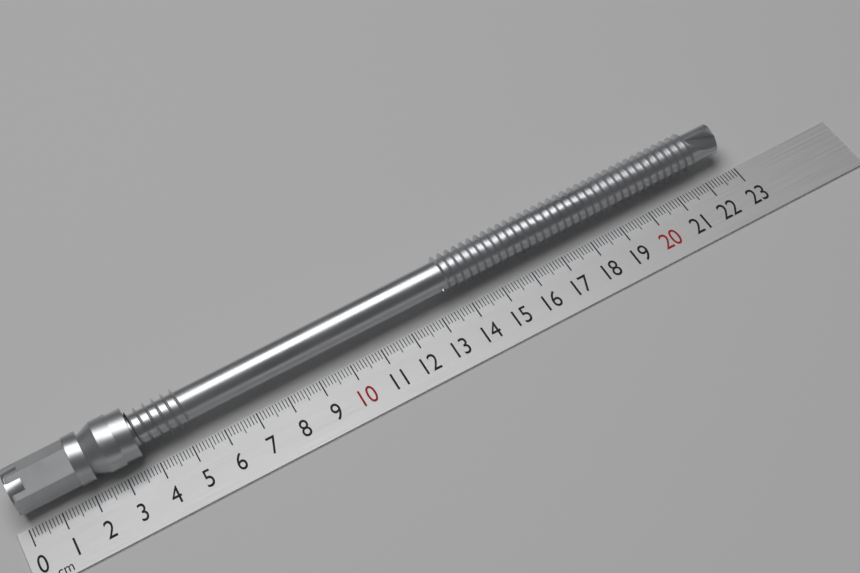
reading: 22.9 cm
